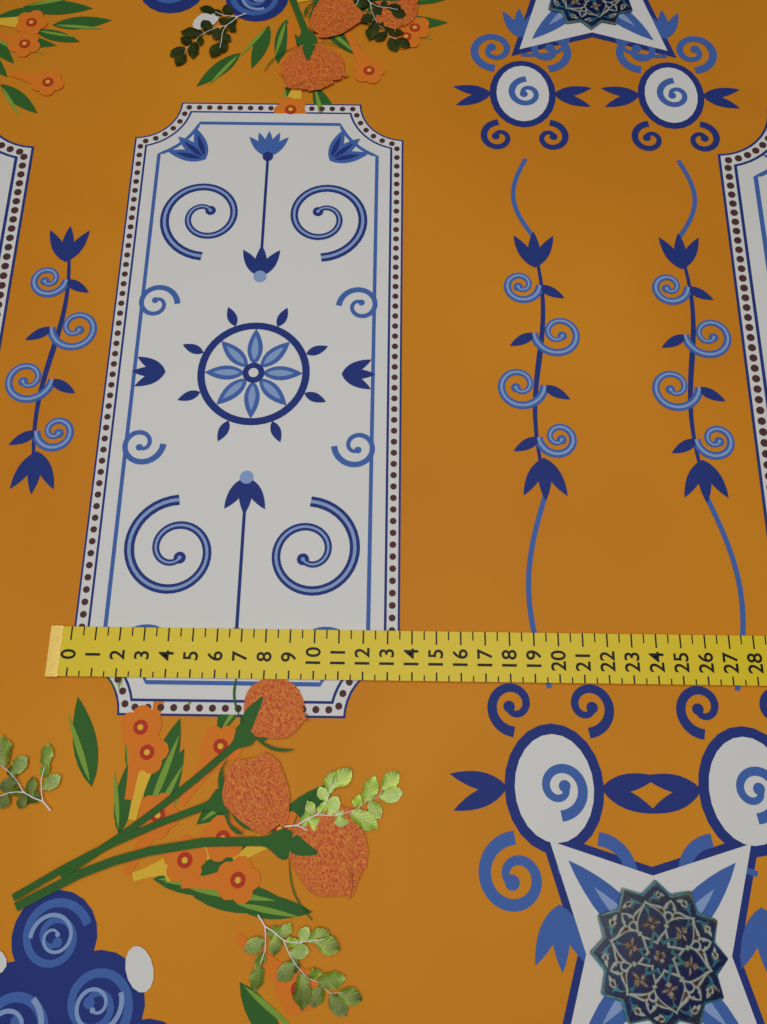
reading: 13.5 (no unit)
